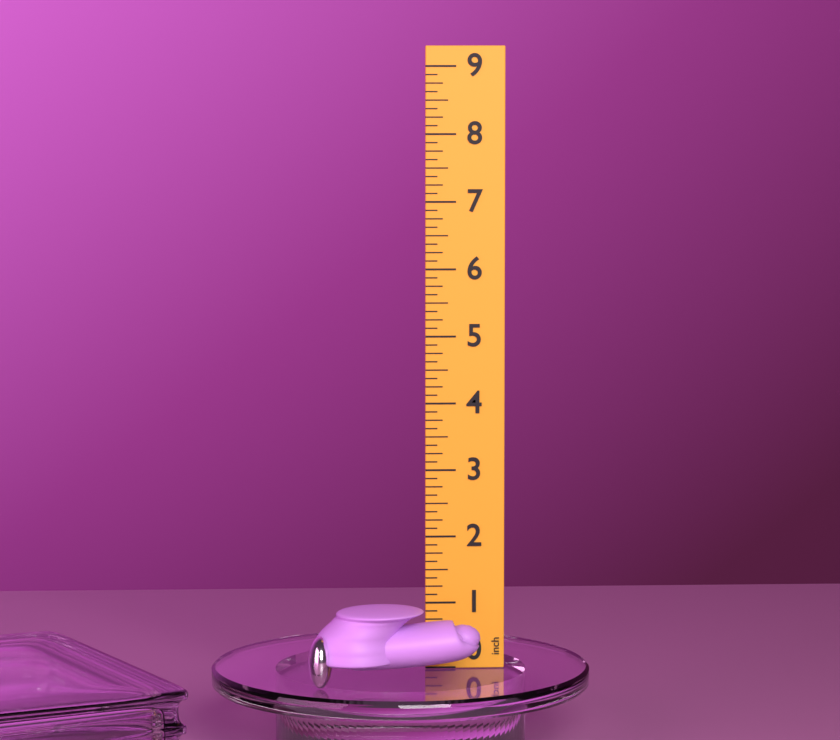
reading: 1.125 inch
